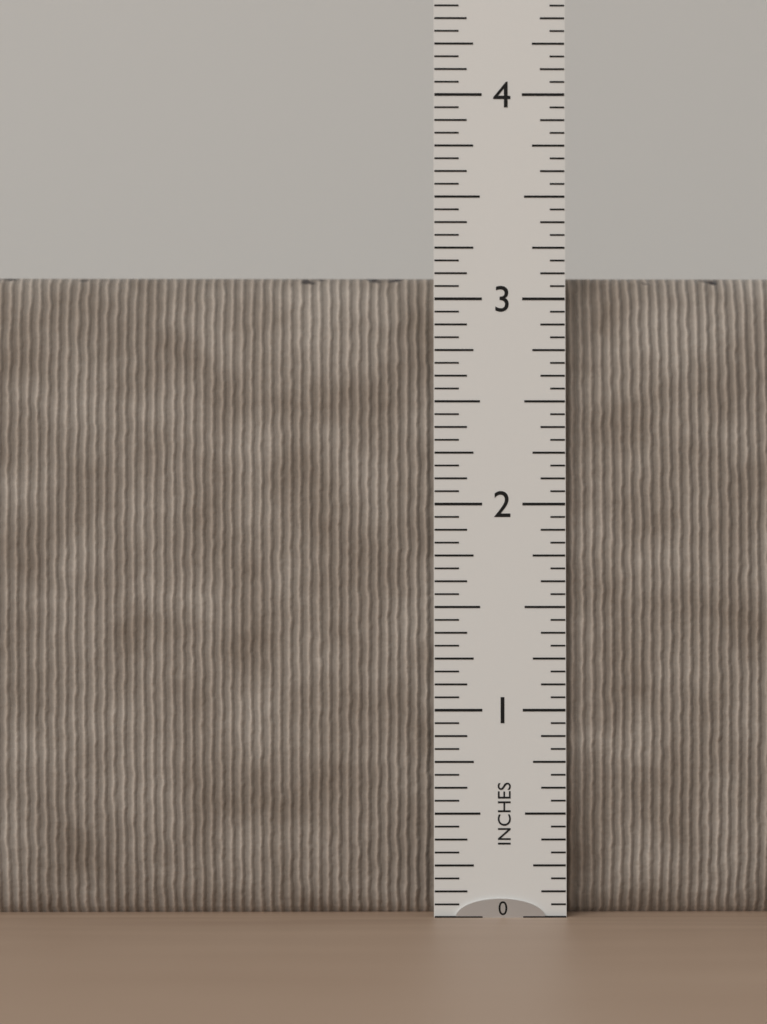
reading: 3.1250 in
